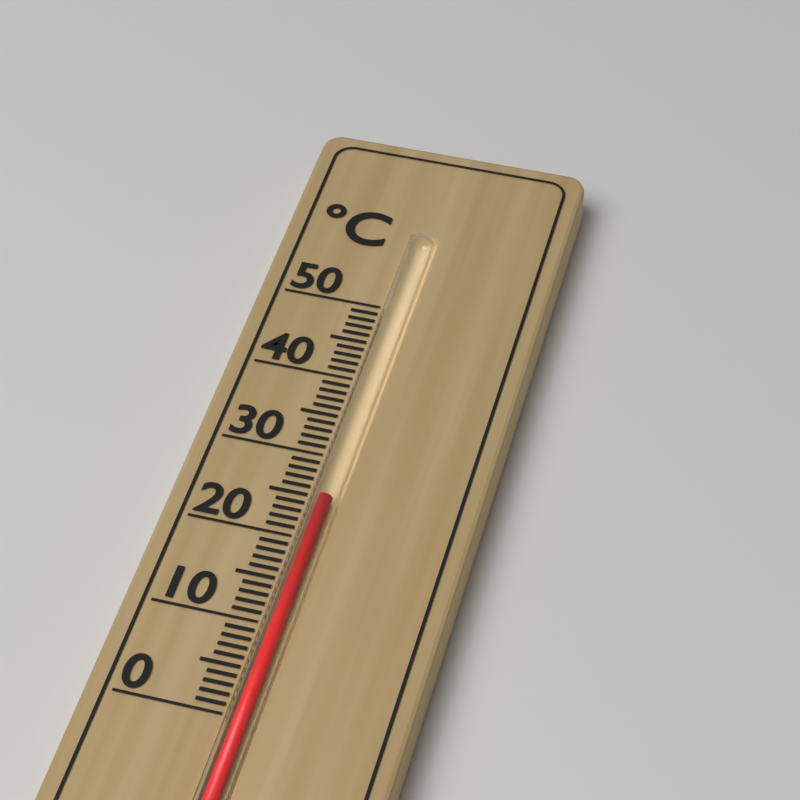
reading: 25 °C
